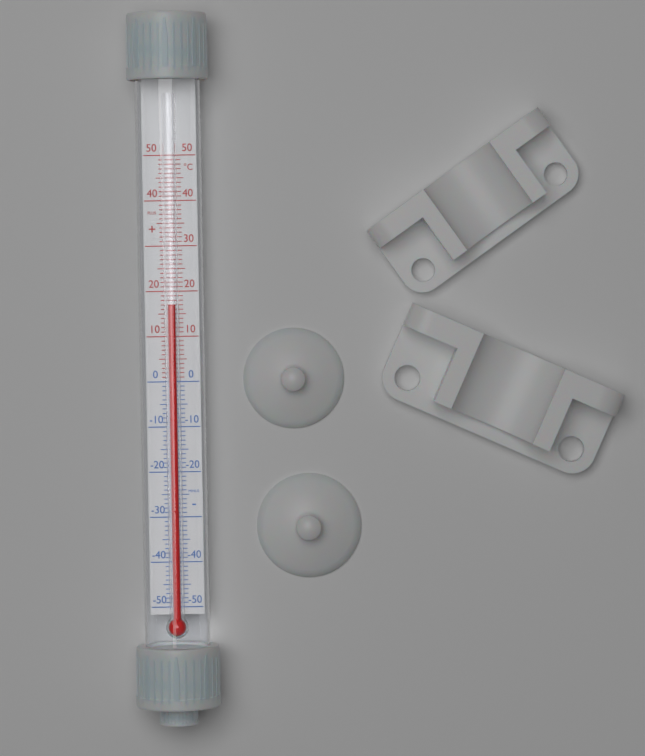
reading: 17 °C
